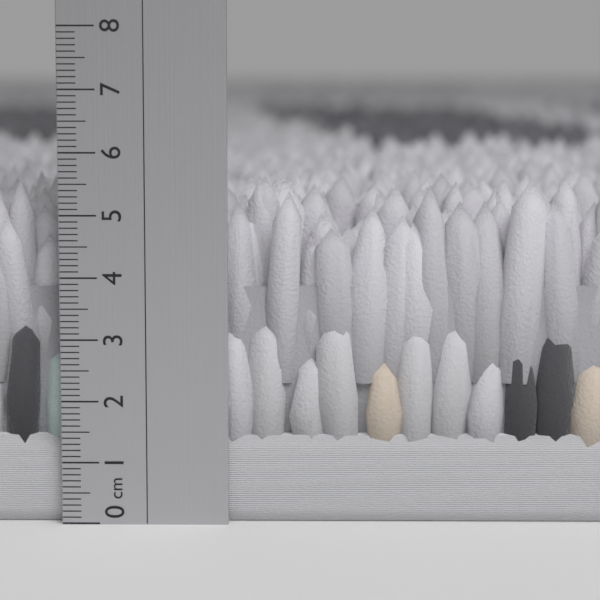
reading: 5.6 cm
